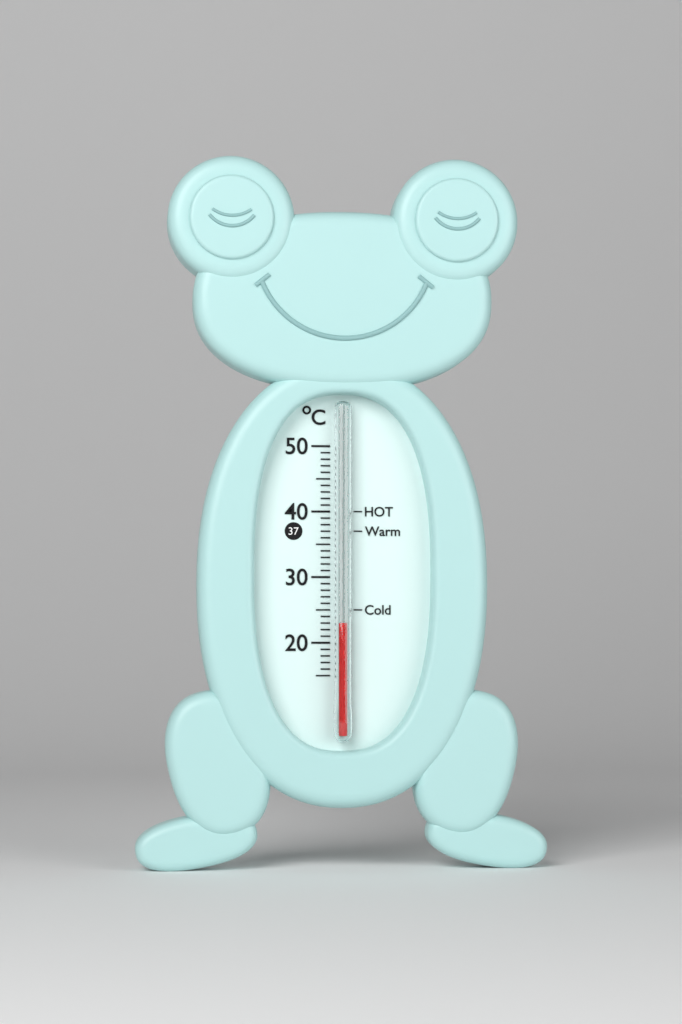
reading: 23 °C
